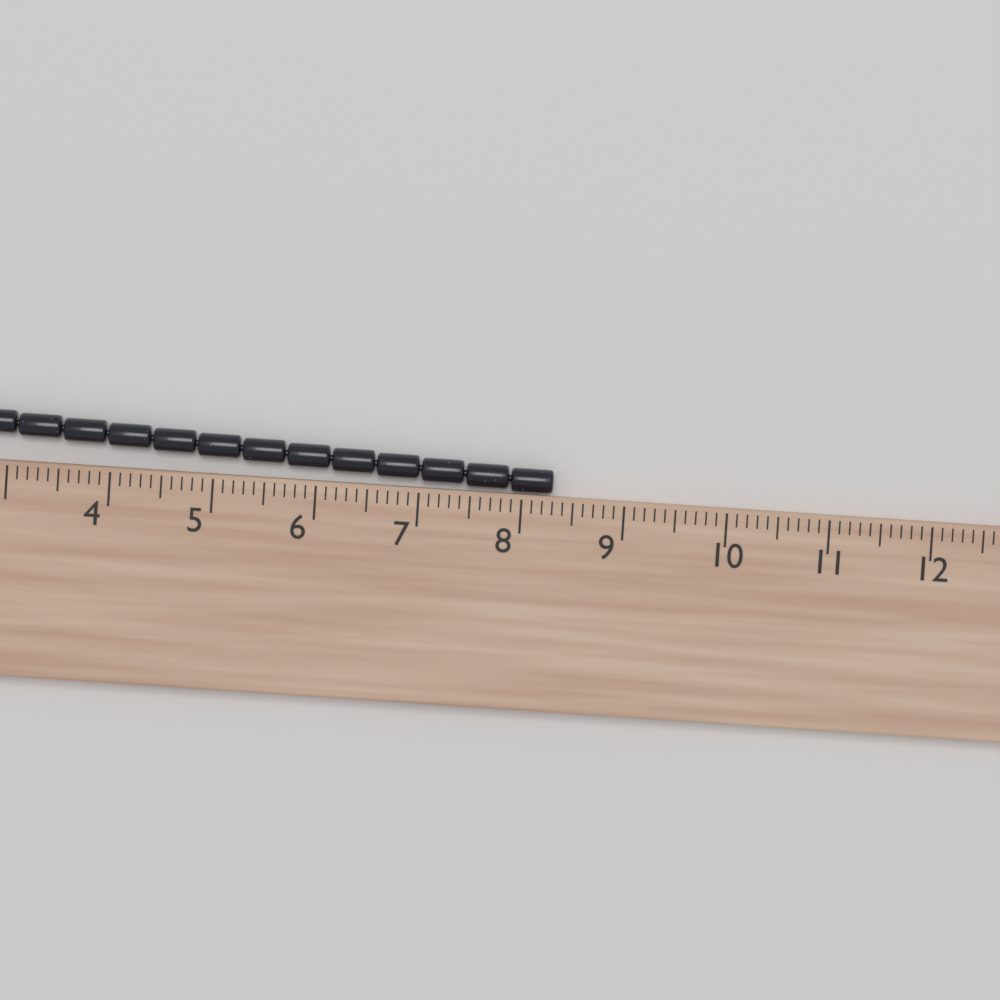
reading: 8.3 cm
